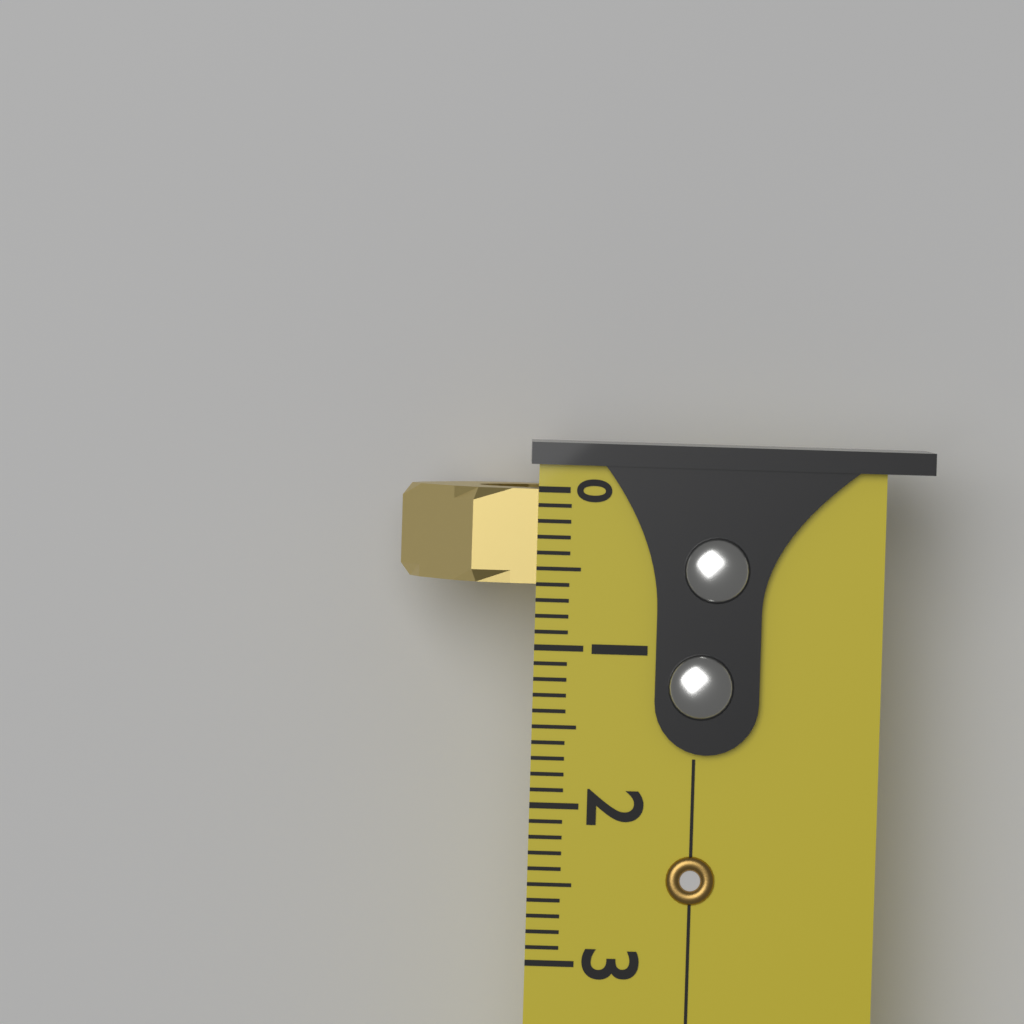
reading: 0.6 (no unit)
